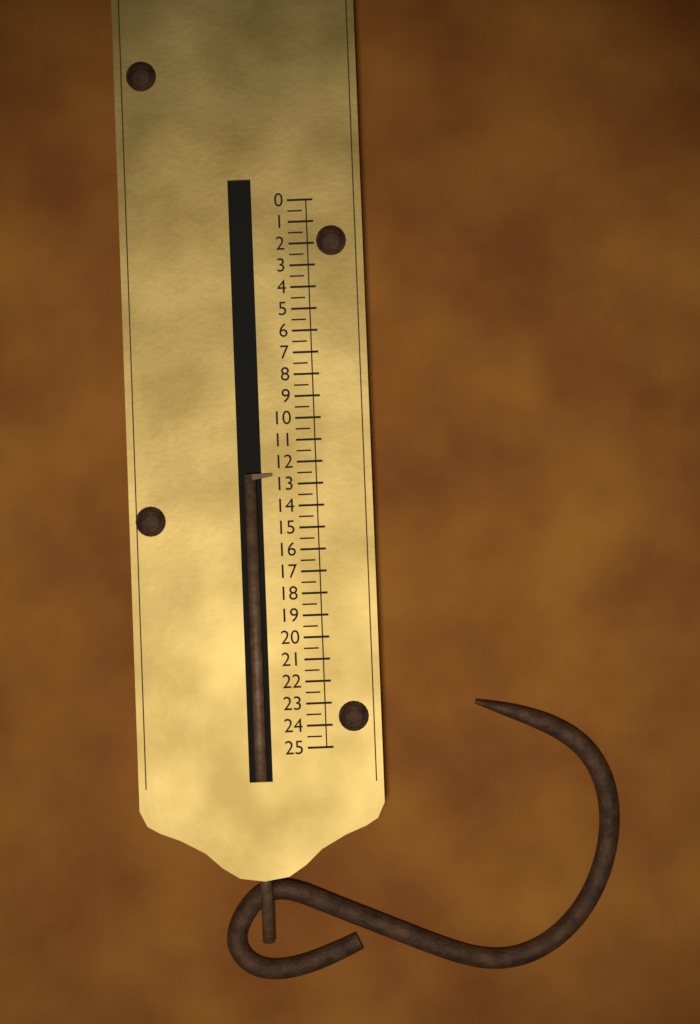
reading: 12.5 (no unit)
